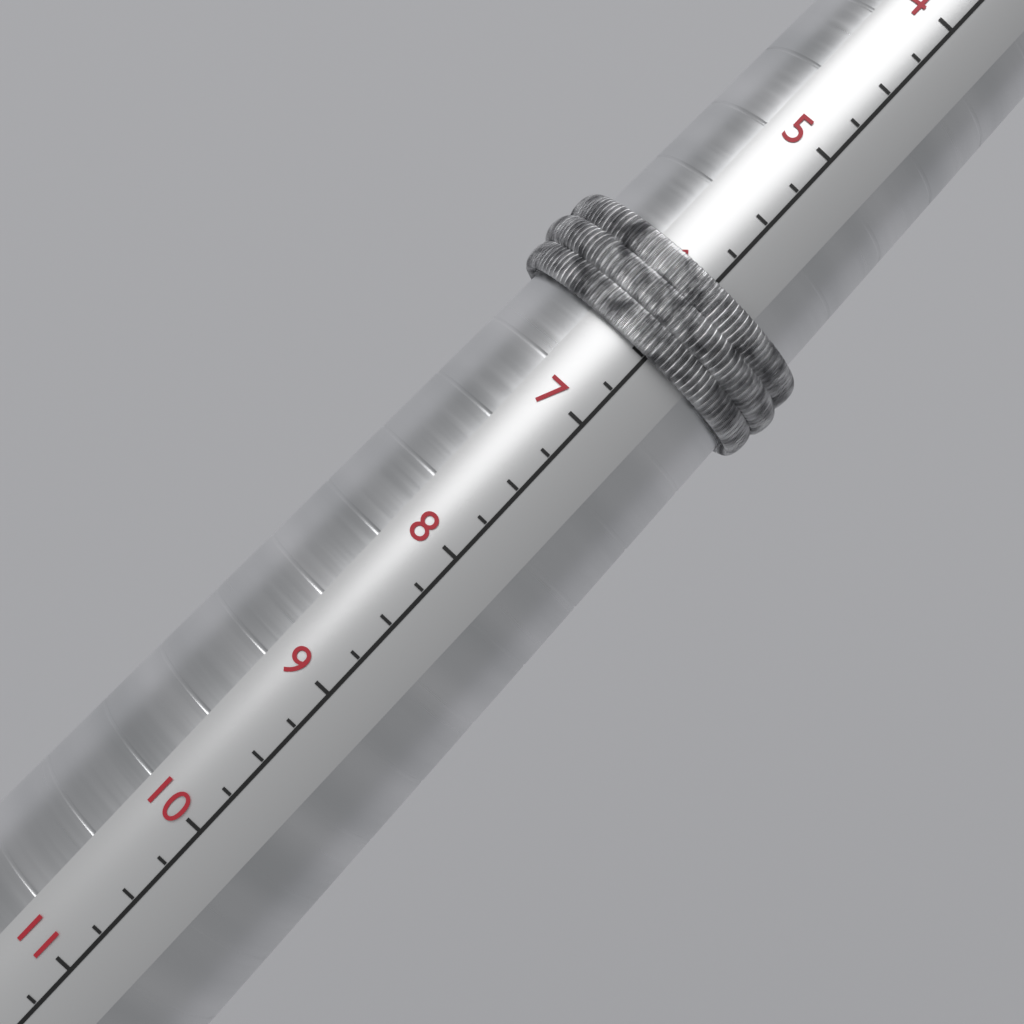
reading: 6.50 (no unit)
